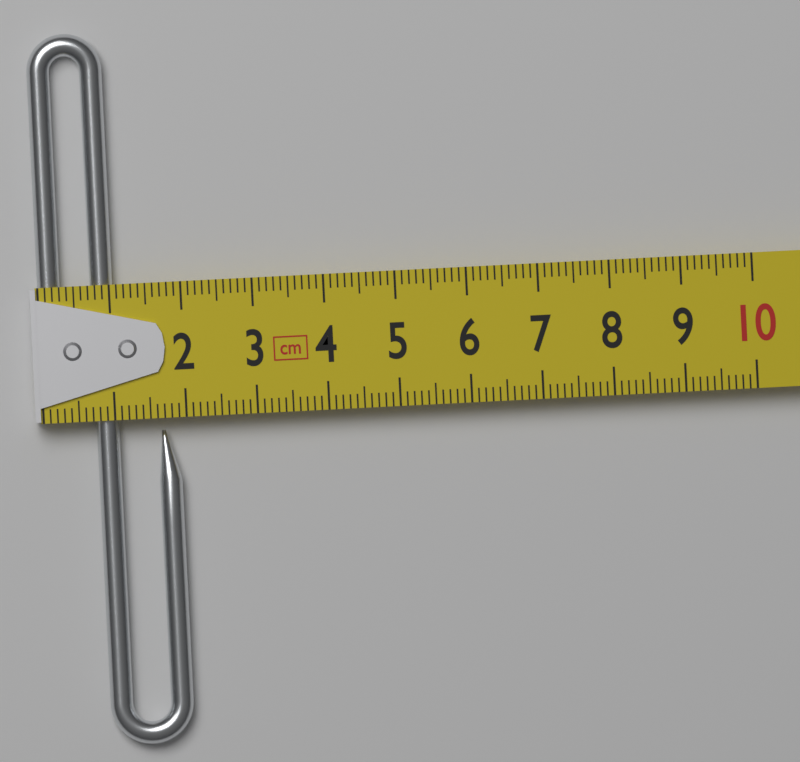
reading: 1.9 cm
